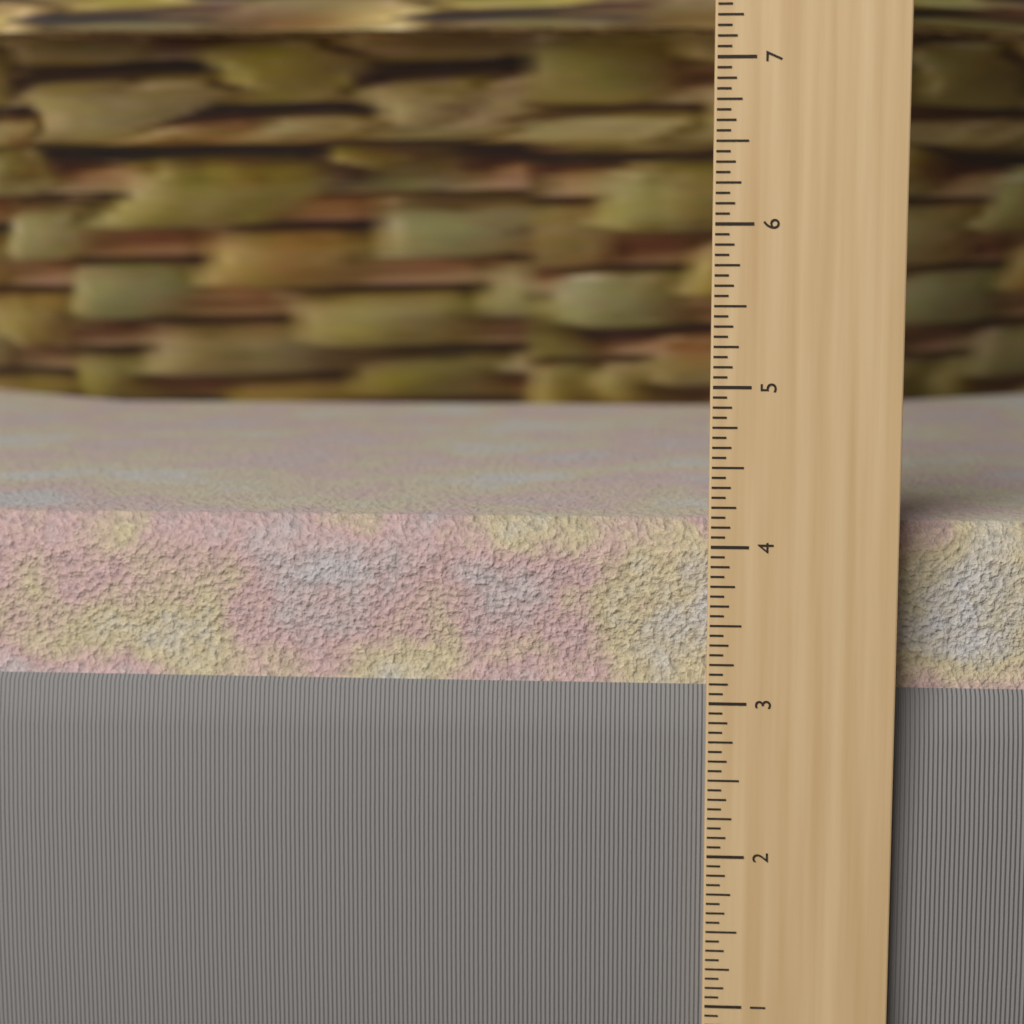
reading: 4.1250 in
